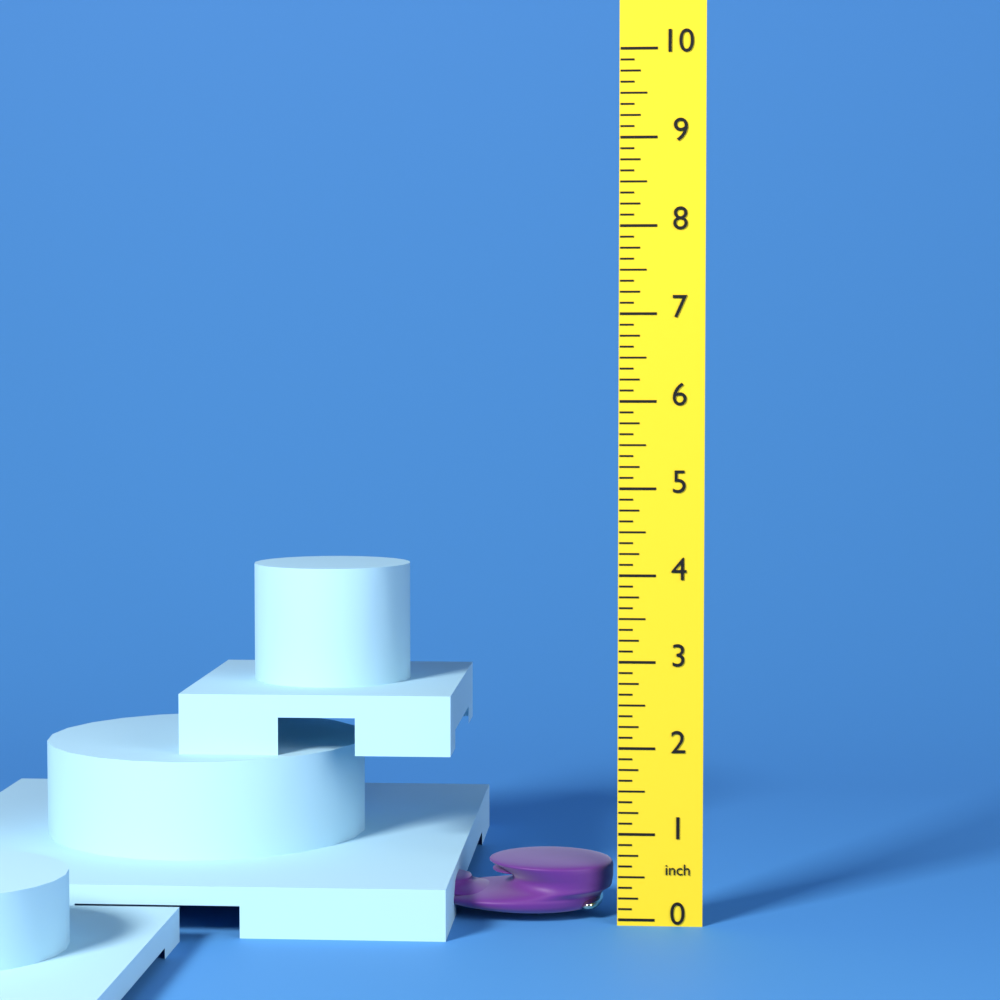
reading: 0.625 inch
